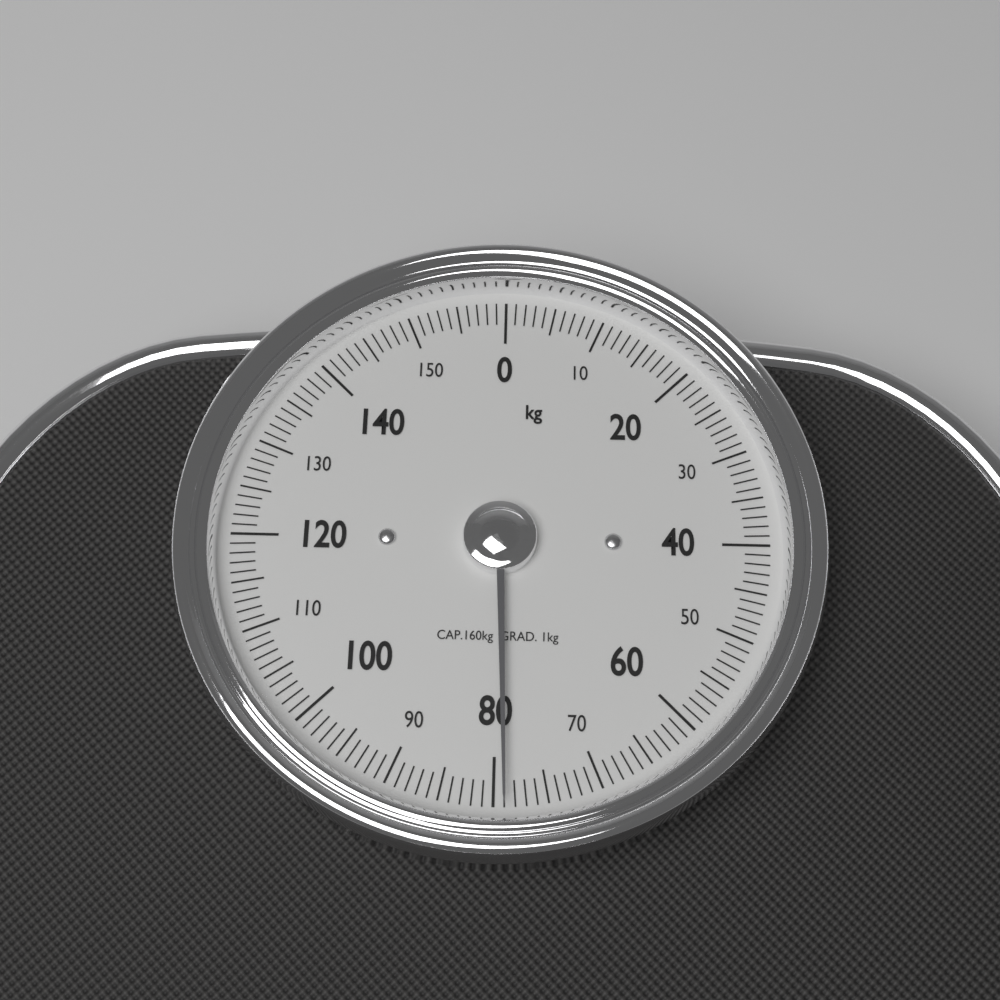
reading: 79 kg
